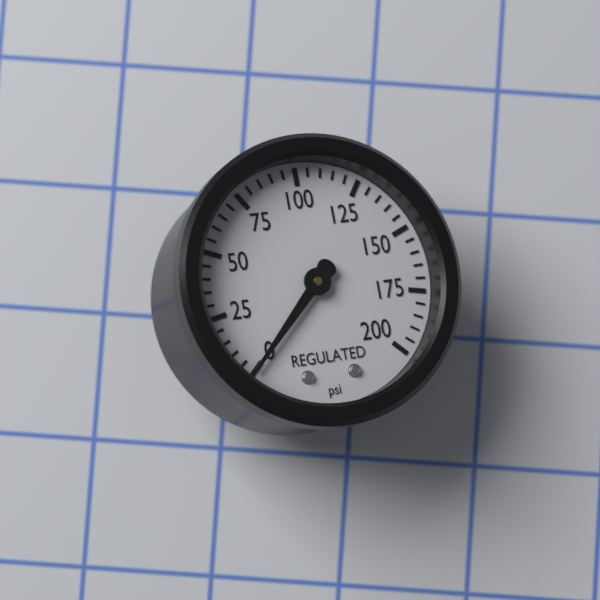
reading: 0 psi
